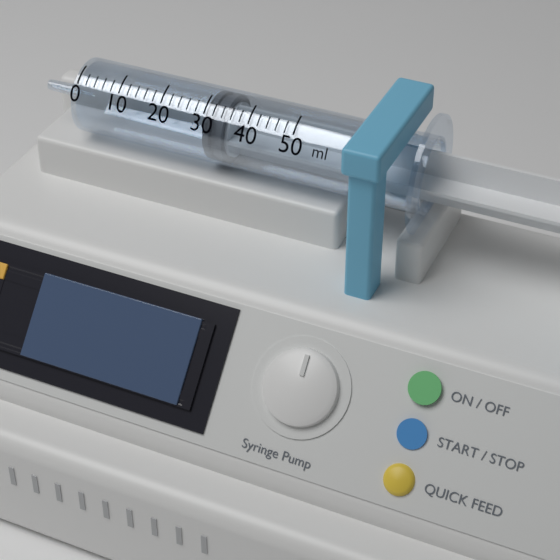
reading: 30 ml
